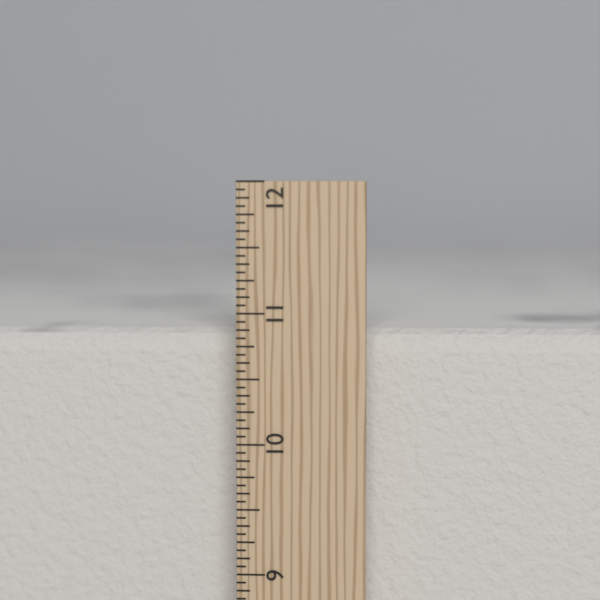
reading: 10.8750 in
